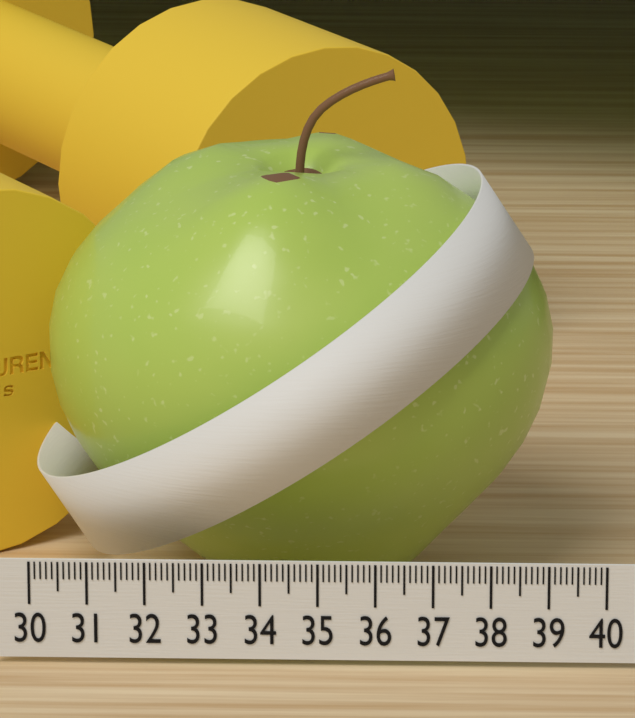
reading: 39.1 (no unit)
